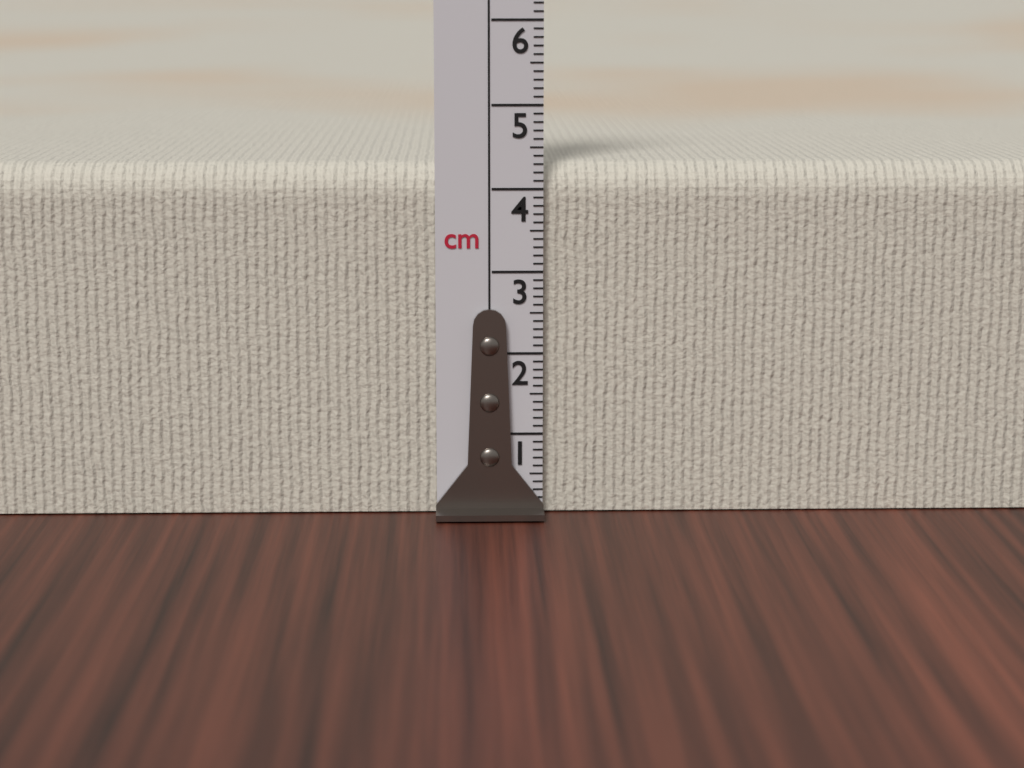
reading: 4.3 cm
